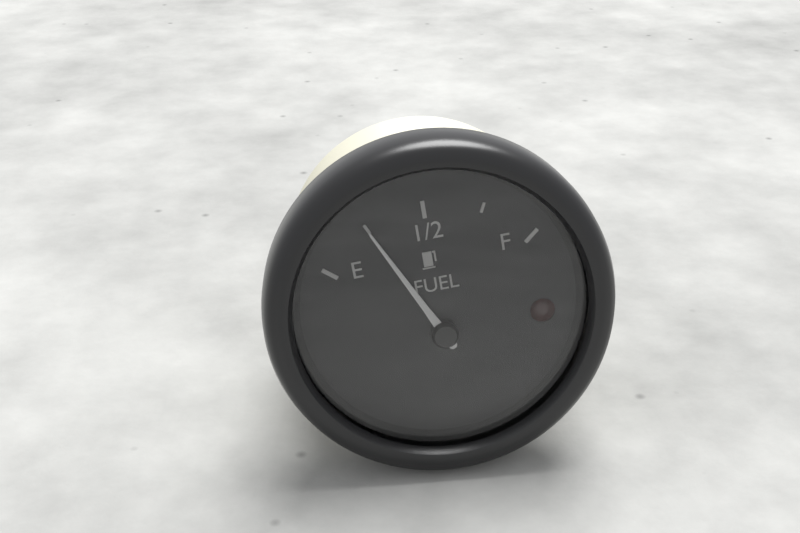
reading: 0.25 (no unit)
